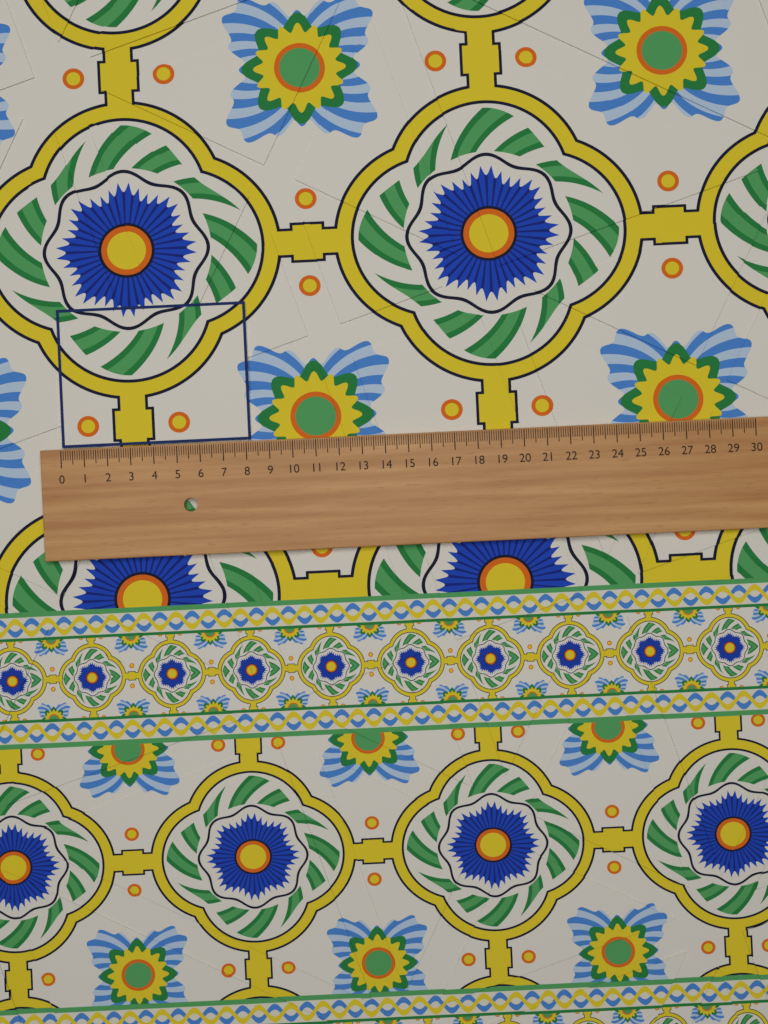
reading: 8.2 (no unit)
